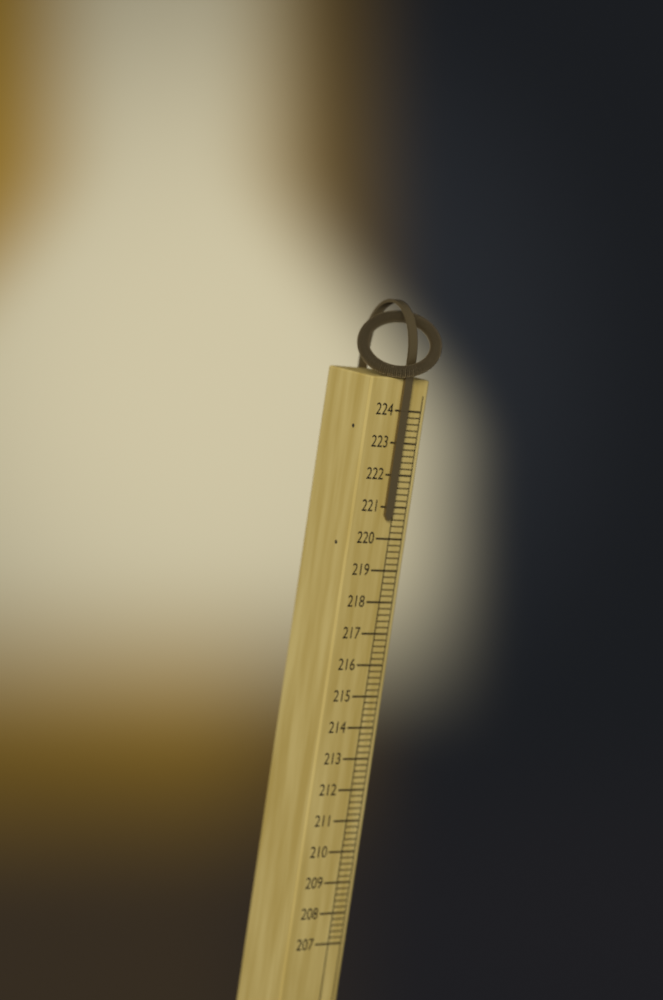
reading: 220.6 (no unit)
